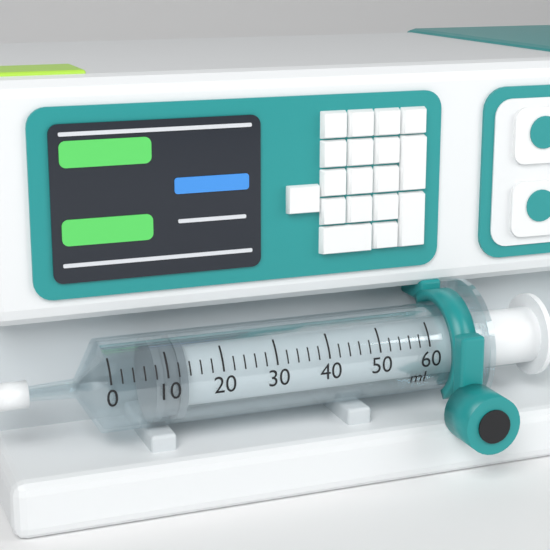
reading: 8 ml
